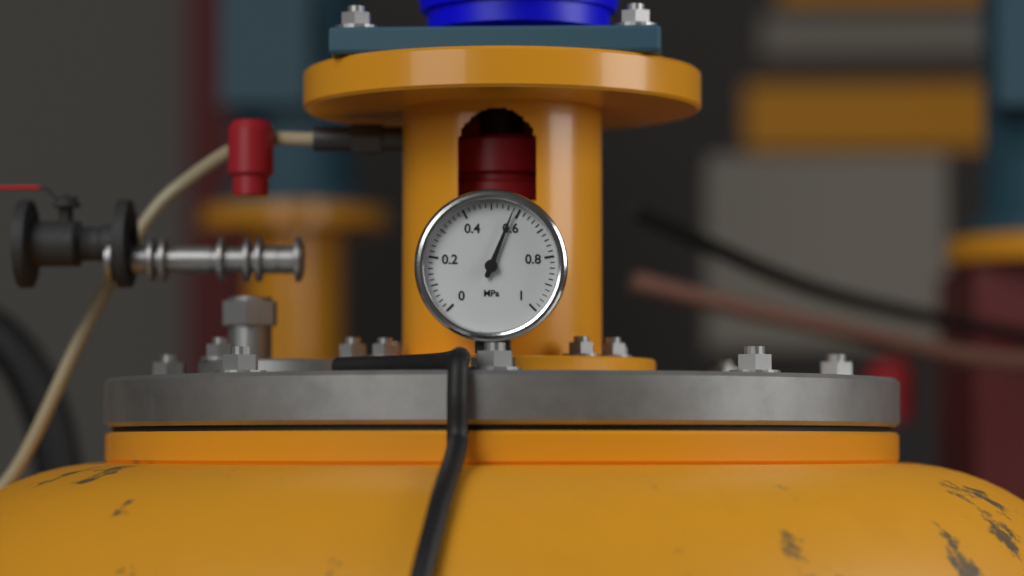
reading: 0.58 MPa
